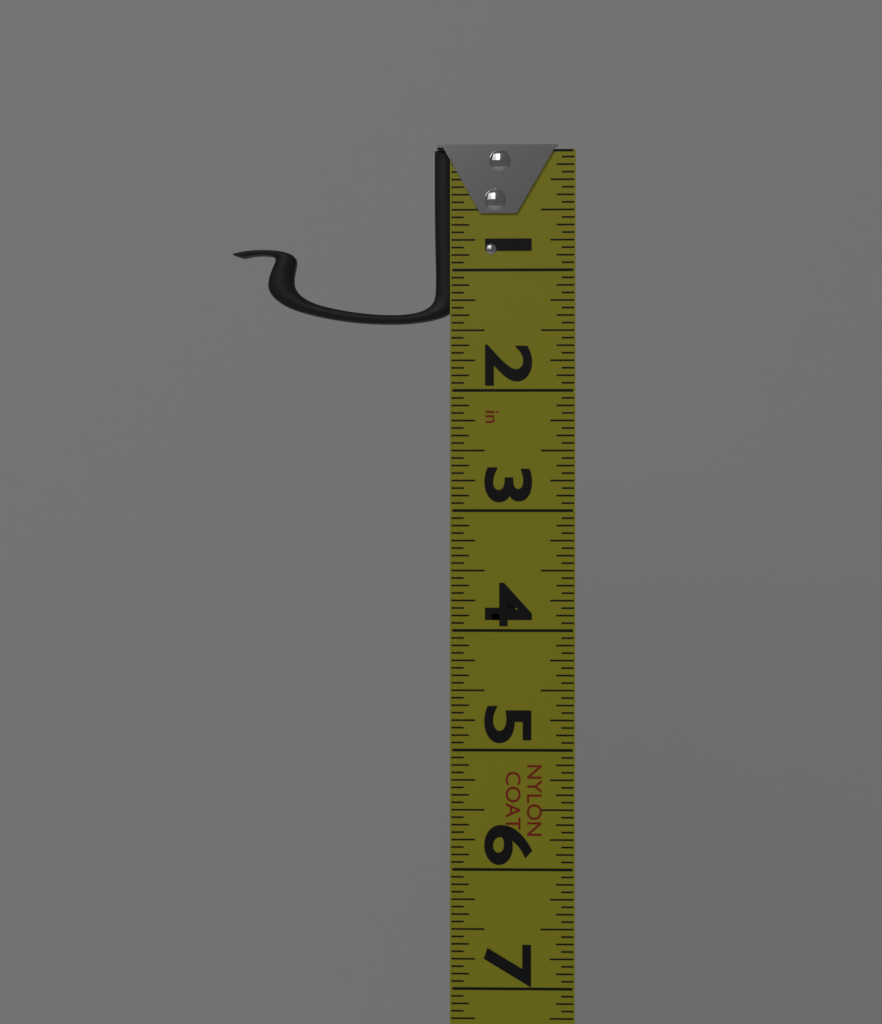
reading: 1.4375 in
